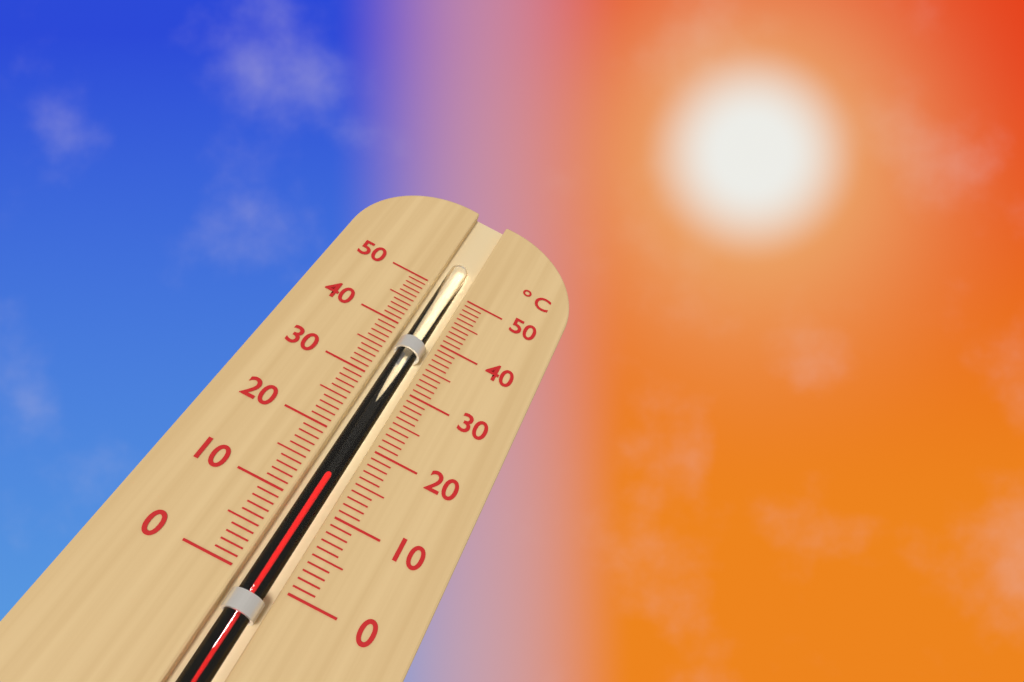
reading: 15 °C
